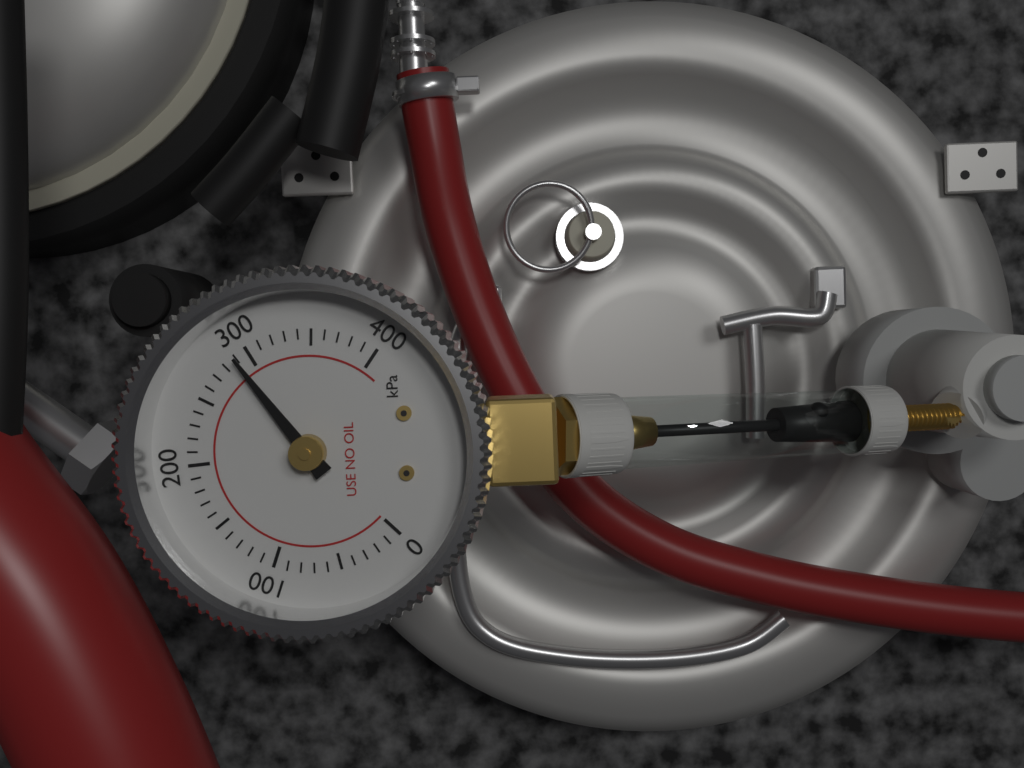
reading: 290 kPa
